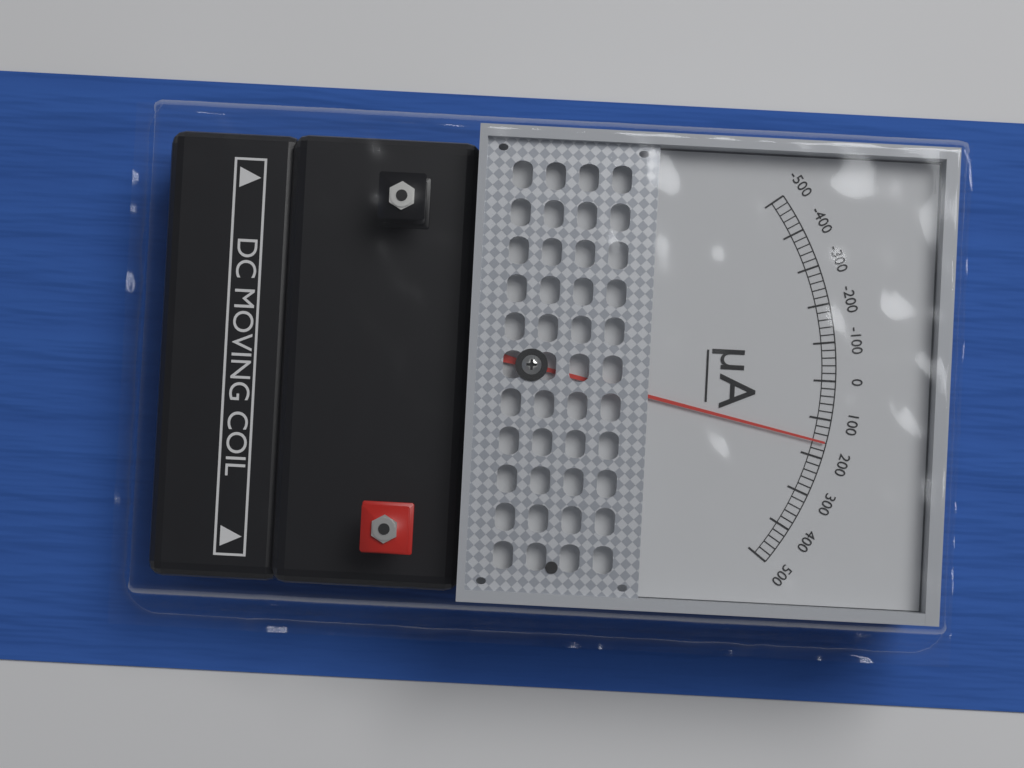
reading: 160 µA
